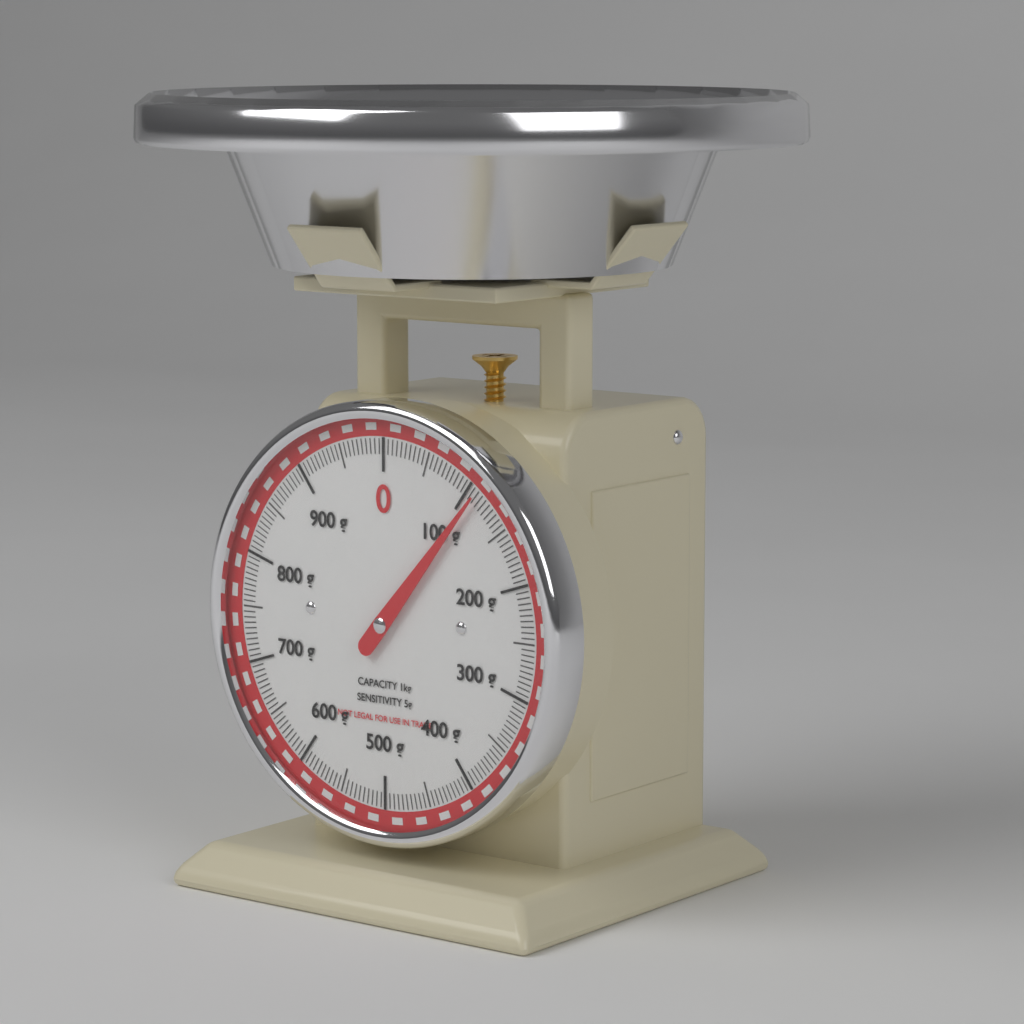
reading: 110 g
